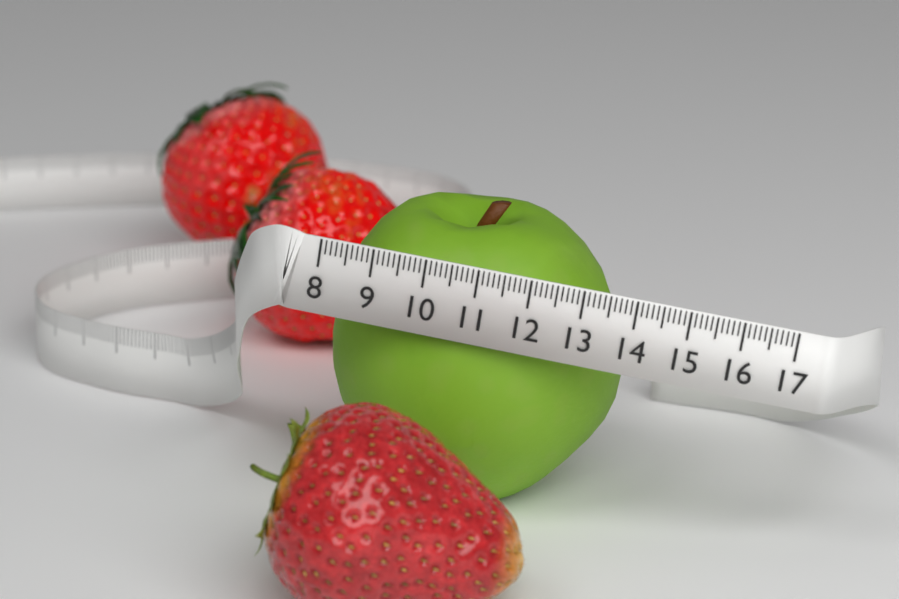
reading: 13.8 (no unit)
